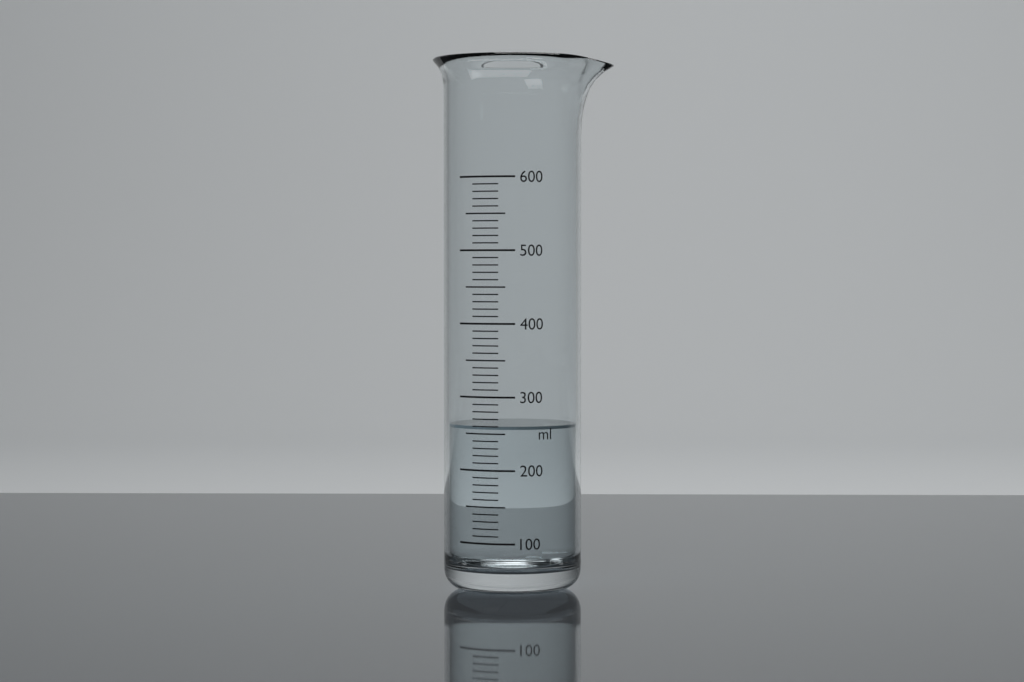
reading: 260 ml
